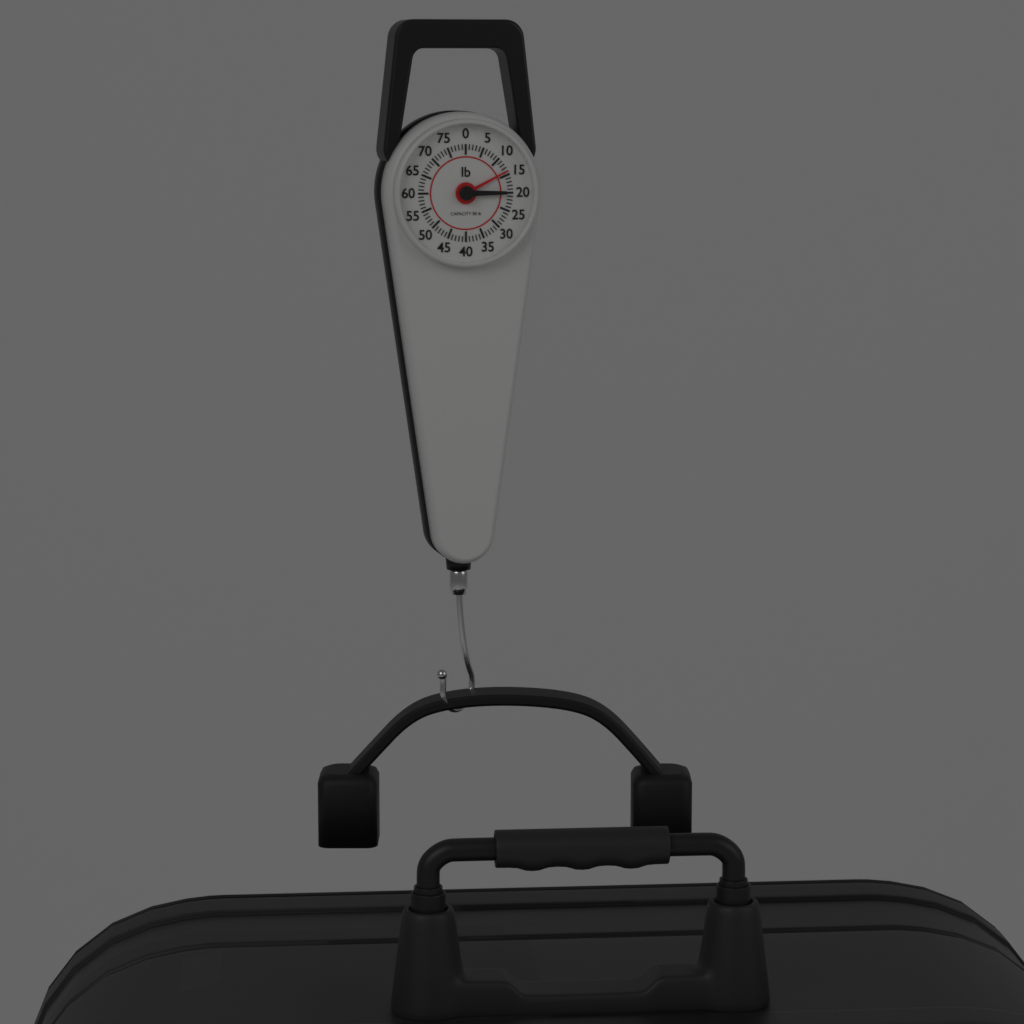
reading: 14 lb
